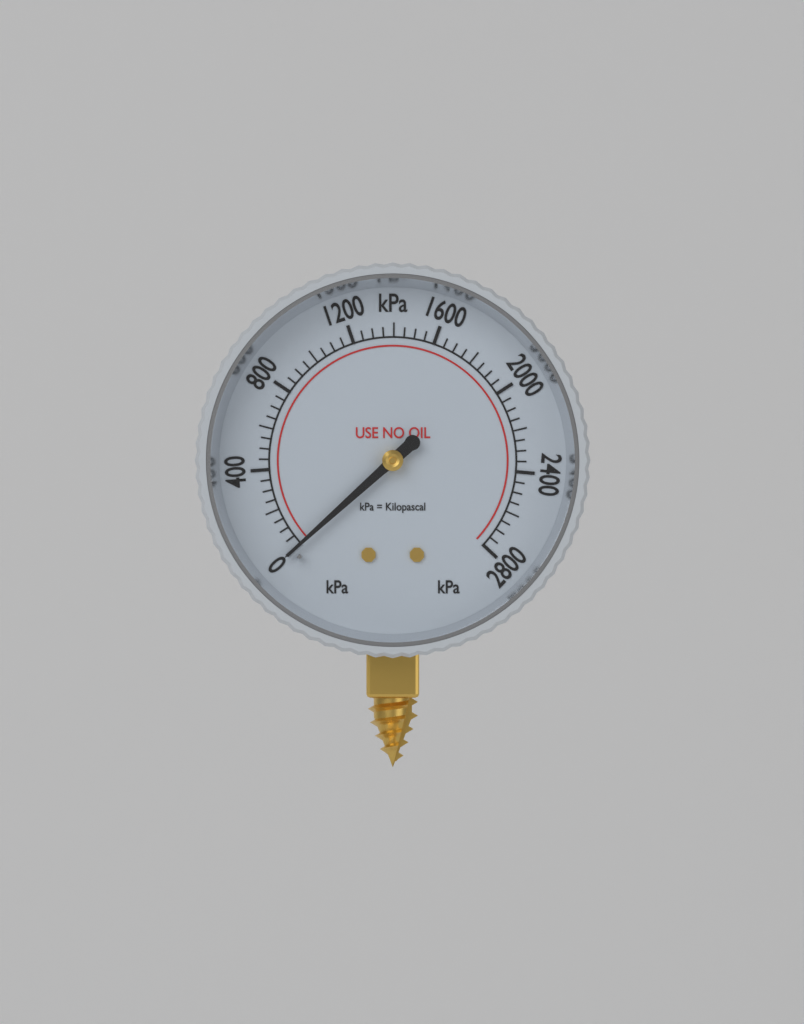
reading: 0 kPa
